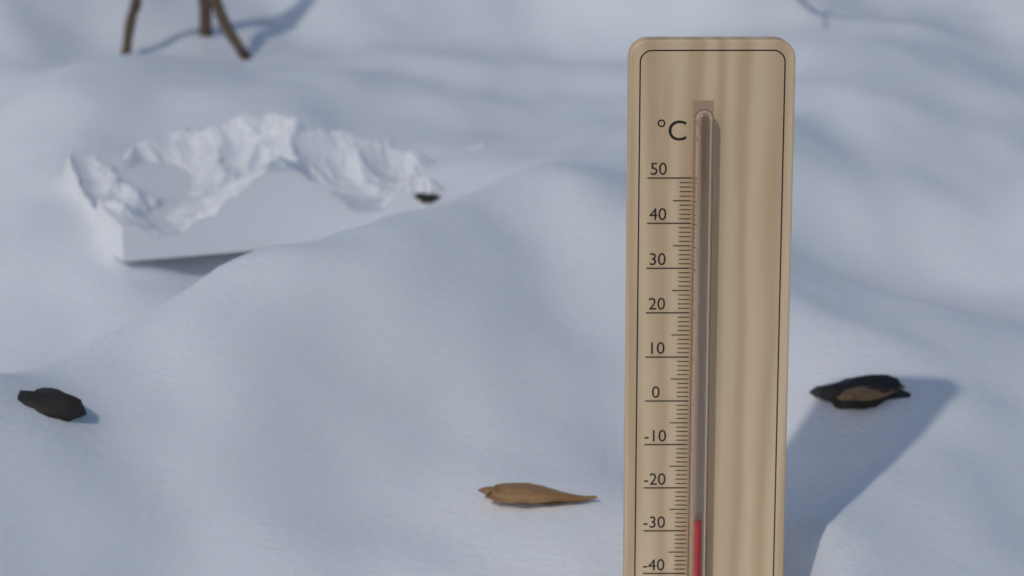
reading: -27 °C
